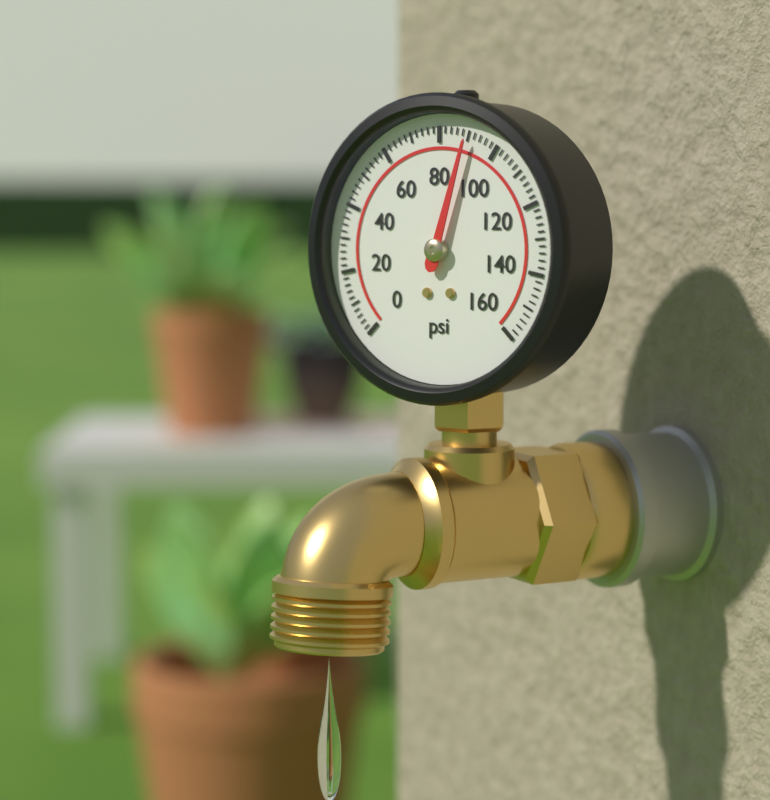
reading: 90 psi
